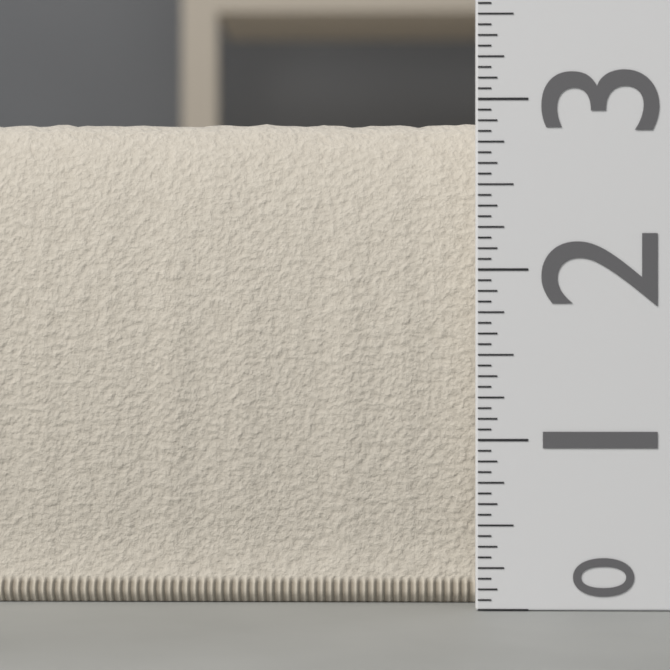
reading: 2.9375 (no unit)
